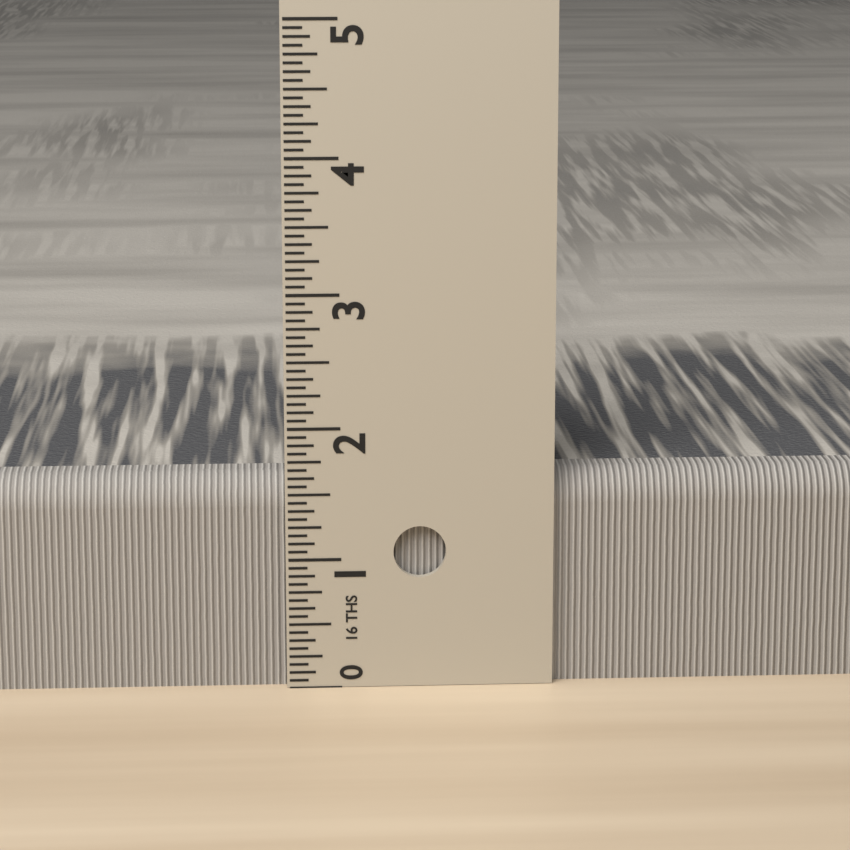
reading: 1.6250 in
